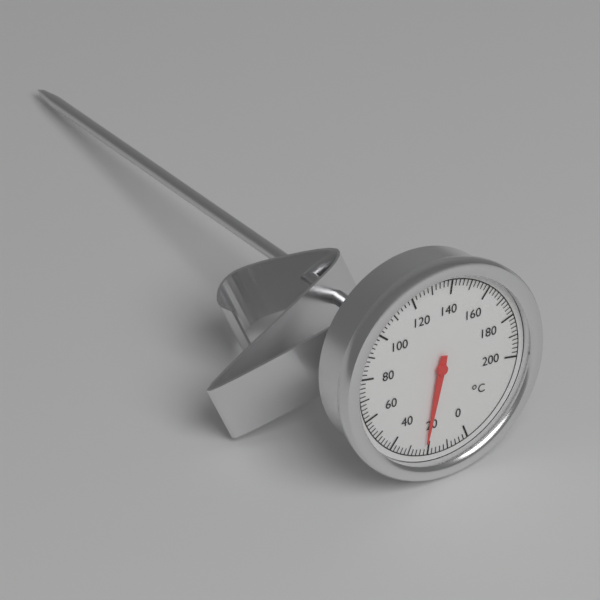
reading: 22 °C
